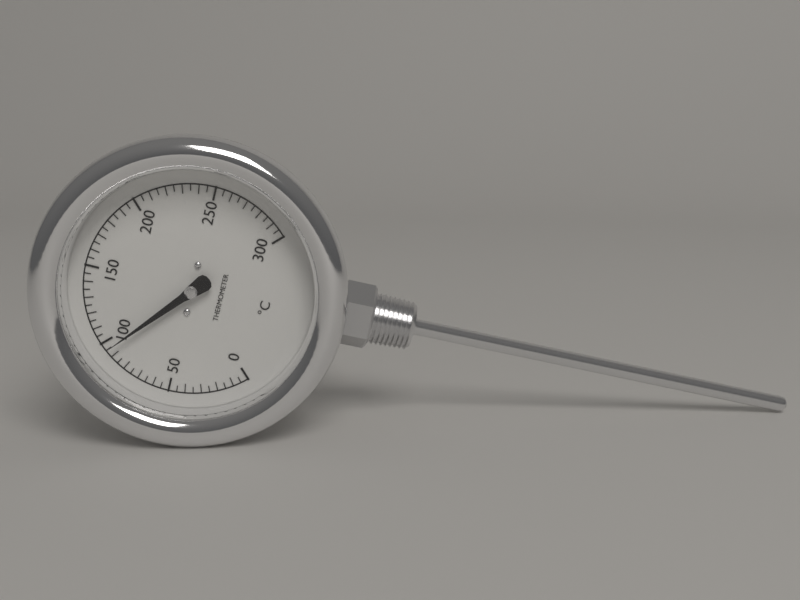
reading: 95 °C
